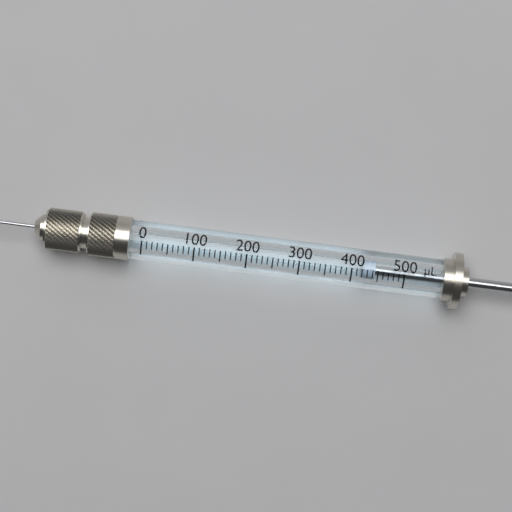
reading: 420 µL
